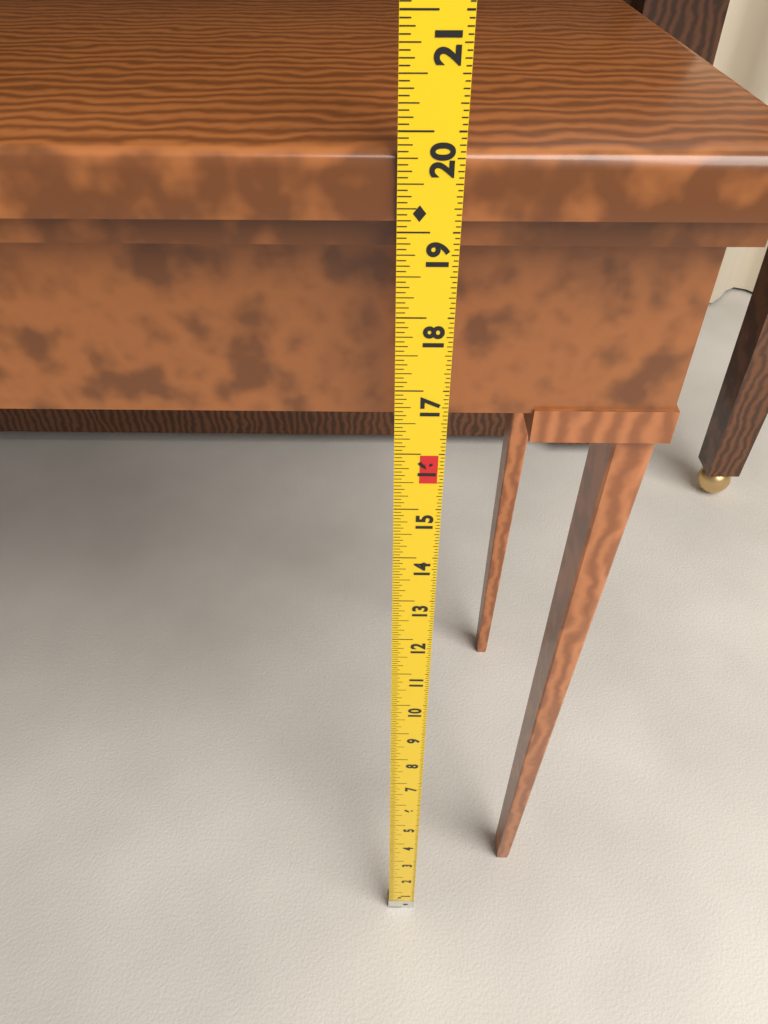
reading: 19.8125 in
